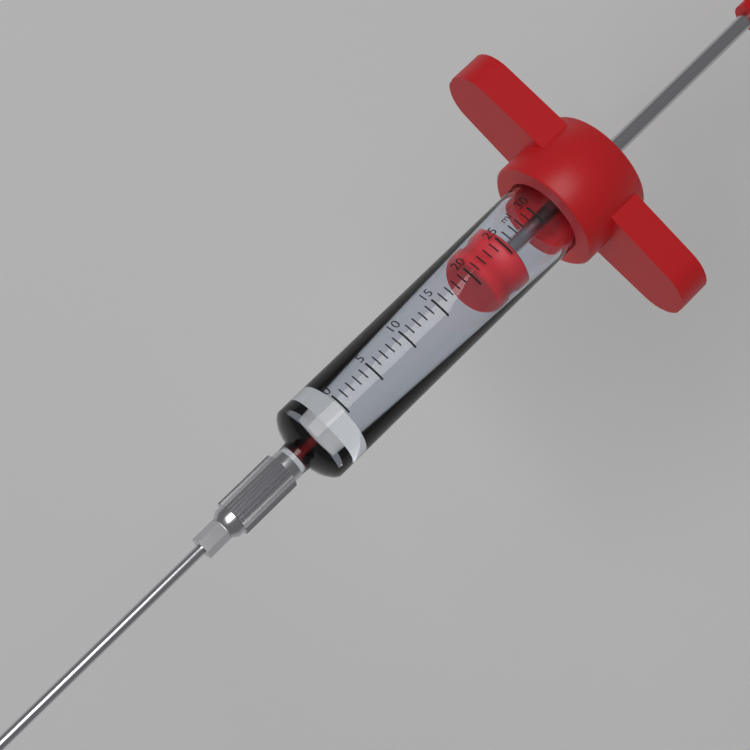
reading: 21 ml
